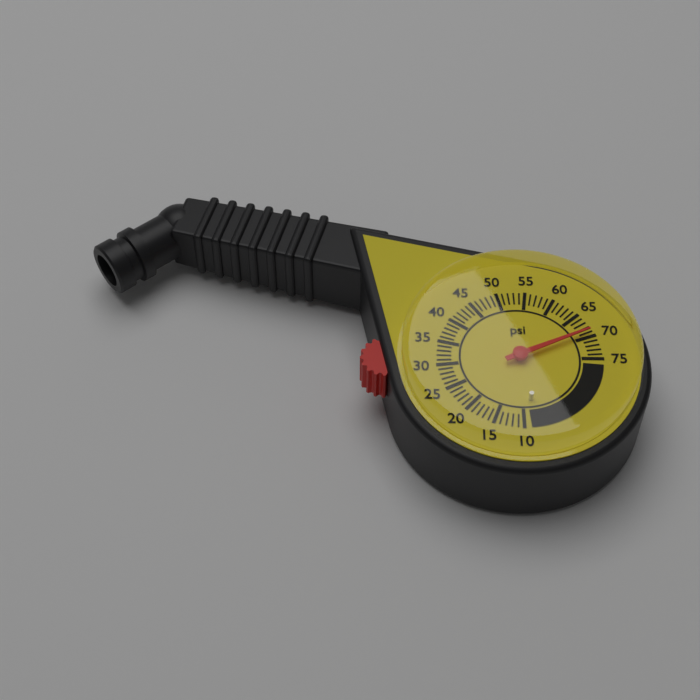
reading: 69 psi
